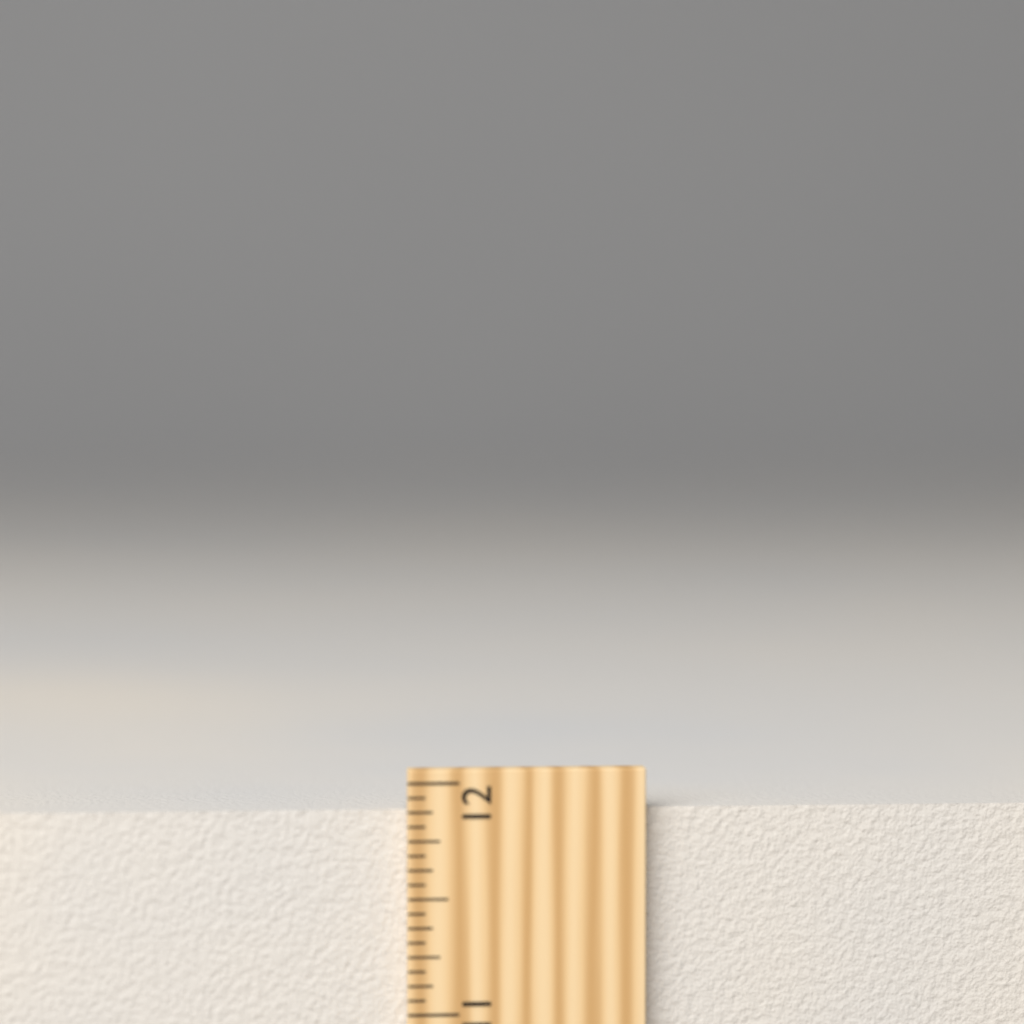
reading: 11.8750 inch
